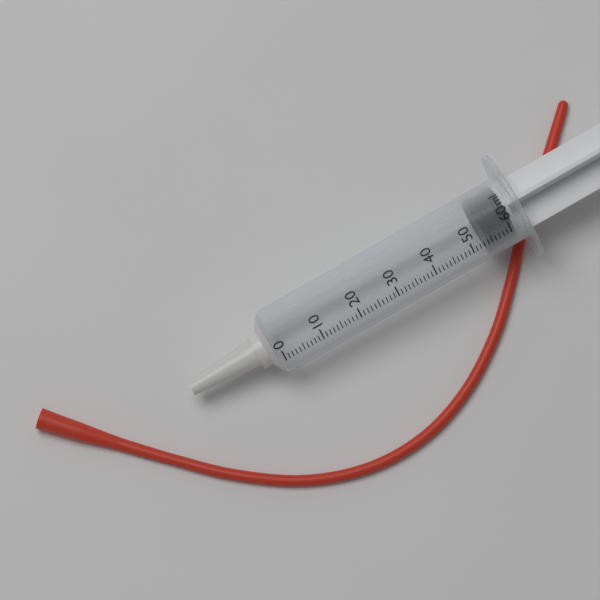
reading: 54 ml
